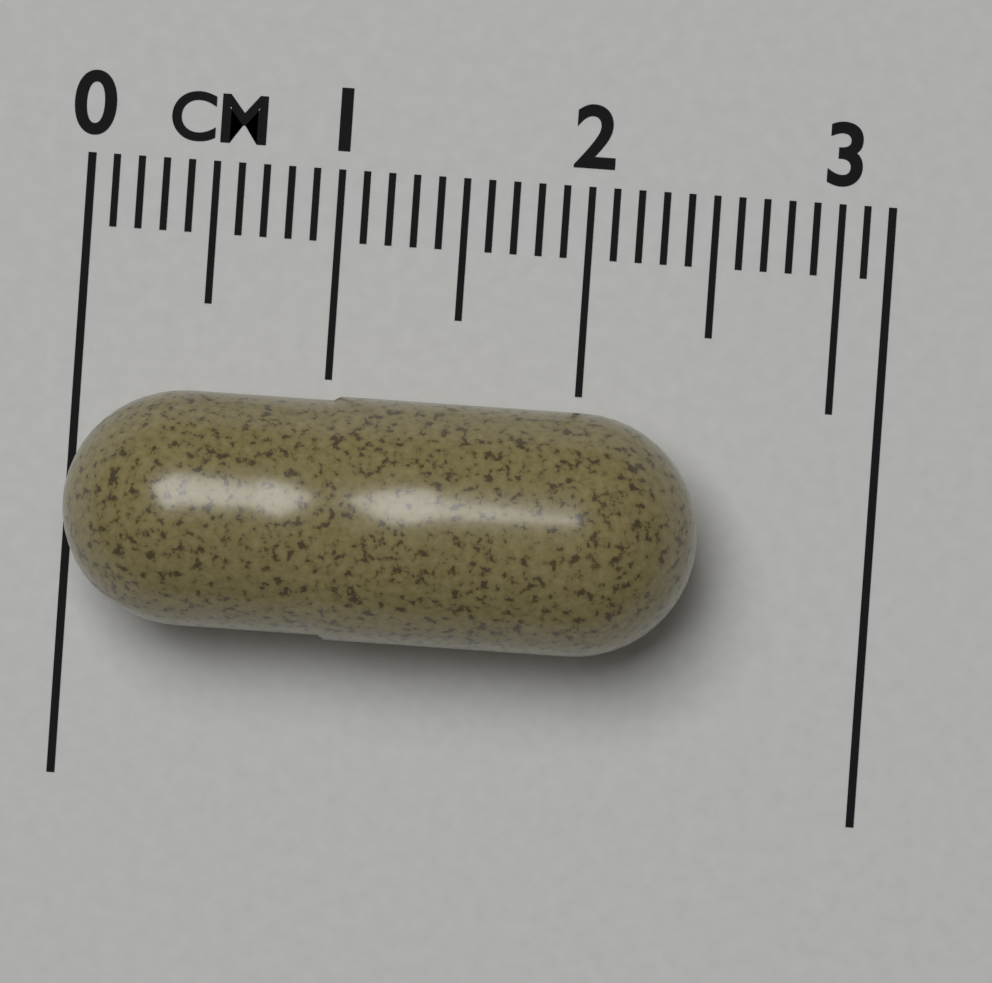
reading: 2.5 cm
